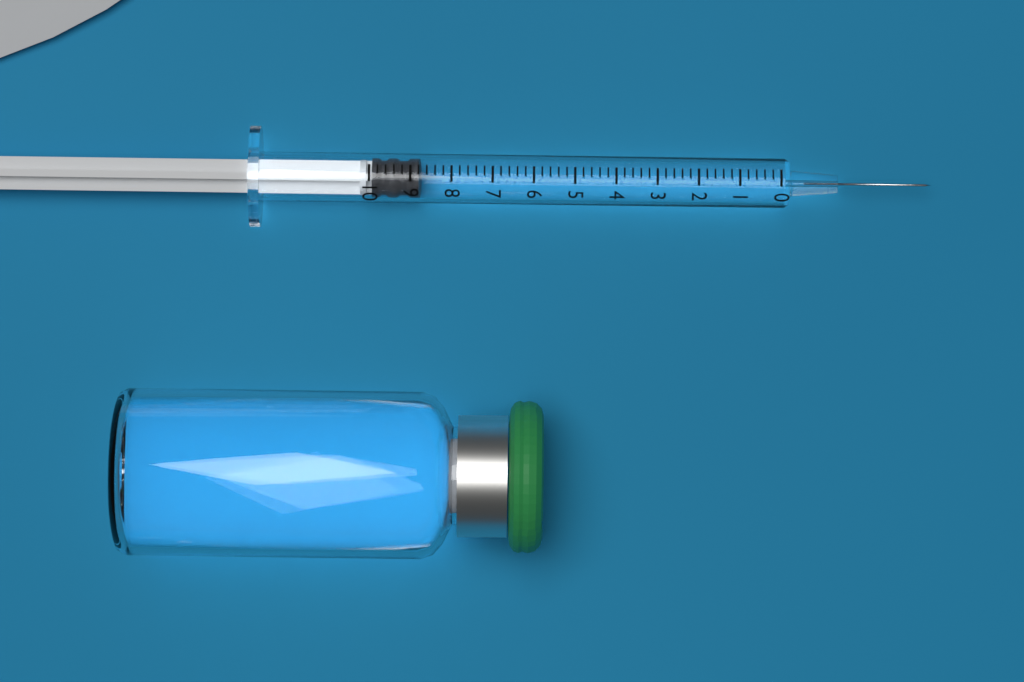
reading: 8.8 (no unit)
